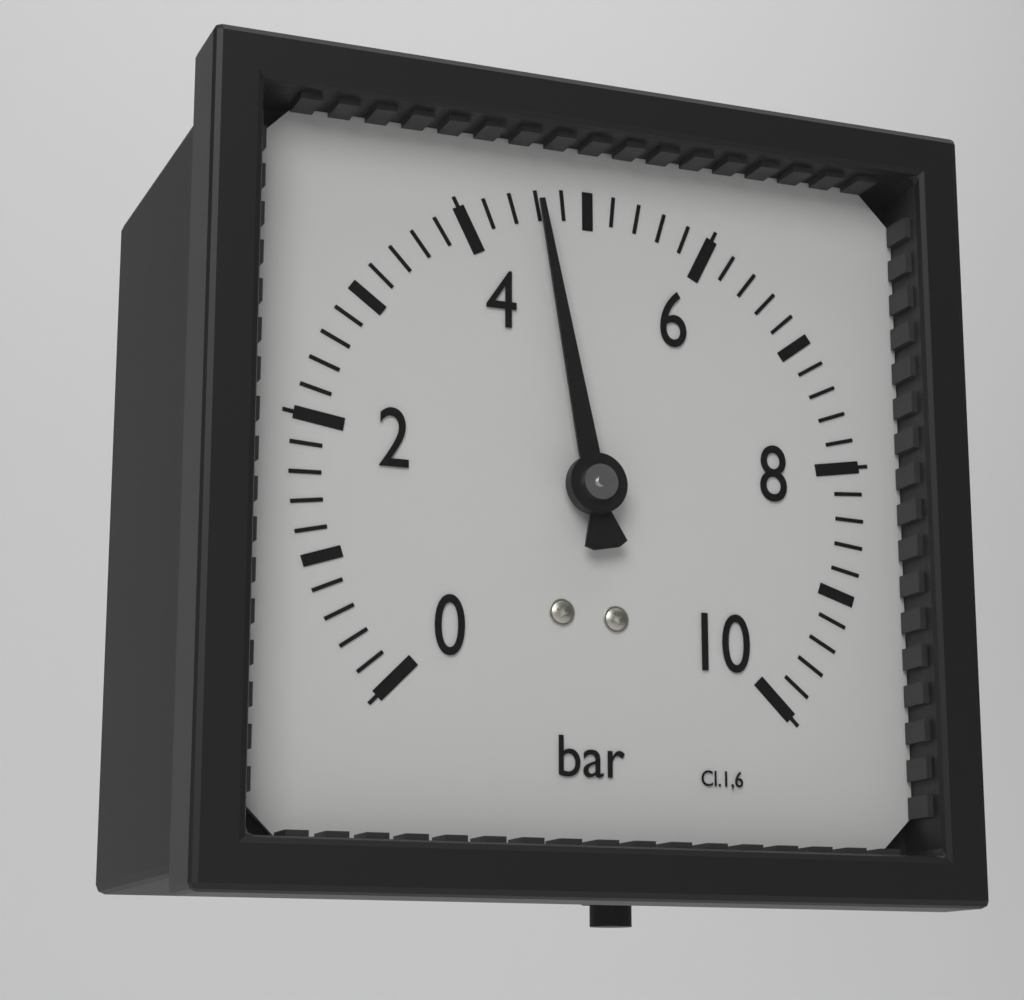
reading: 4.6 bar
